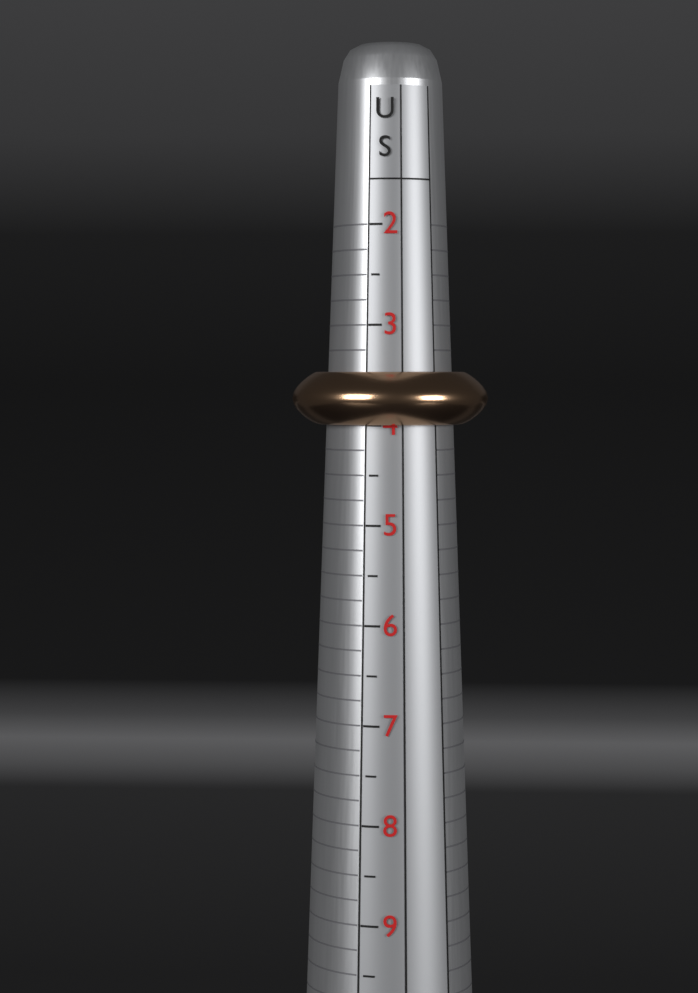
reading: 4.00 US
